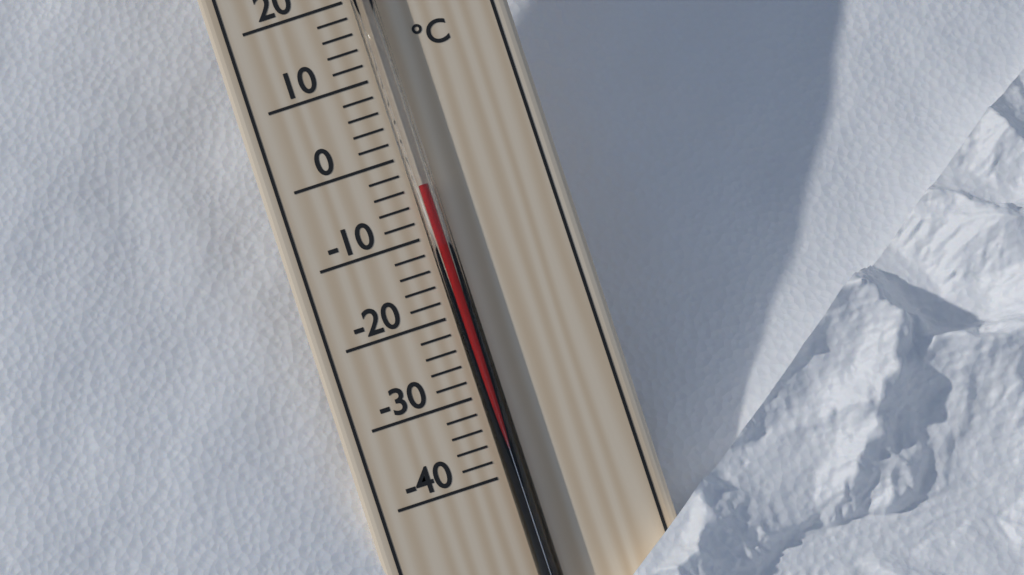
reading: -4 °C
